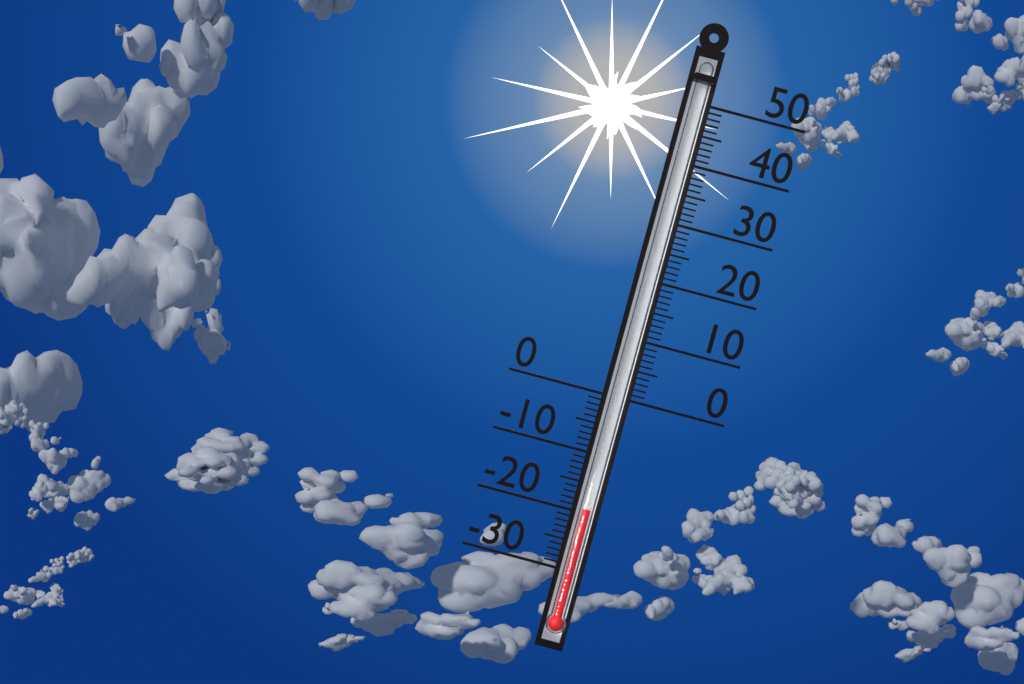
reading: -19 (no unit)
